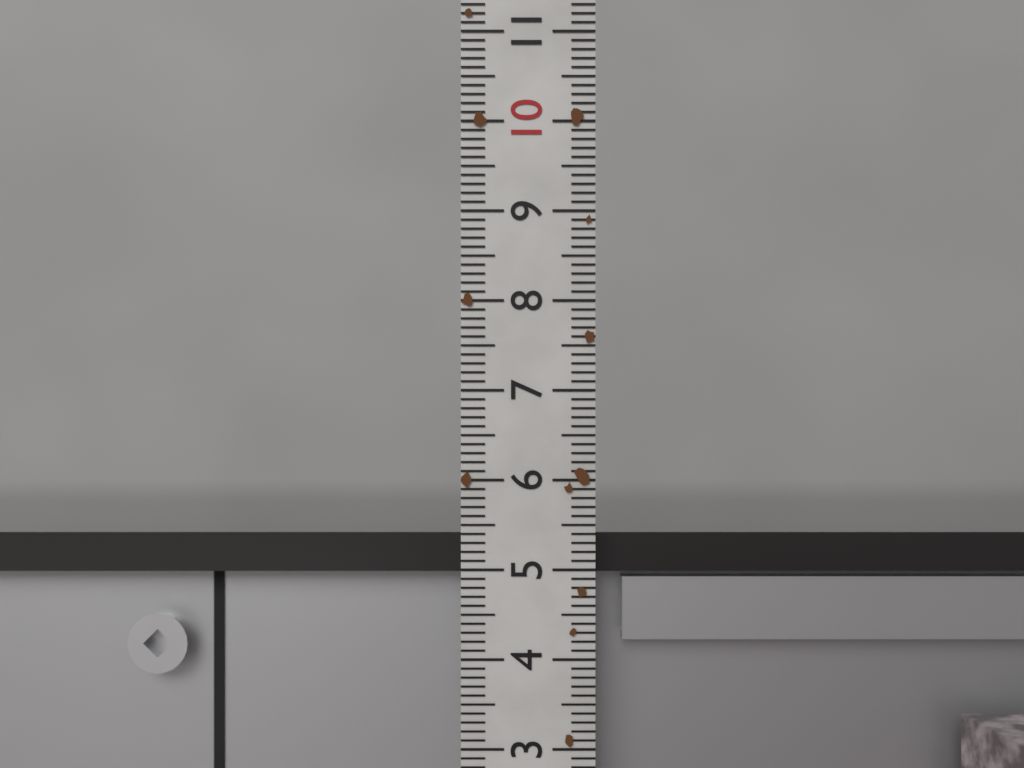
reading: 5.4 (no unit)
